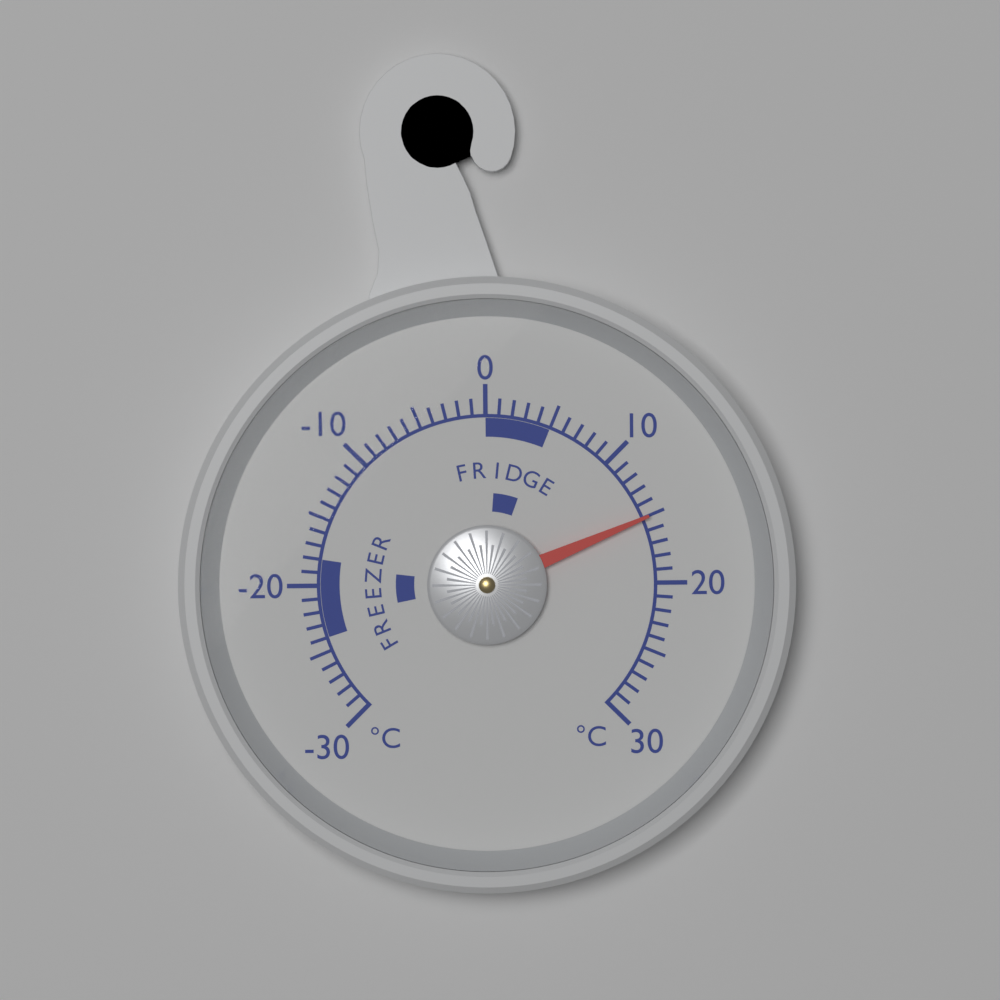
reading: 15 °C
